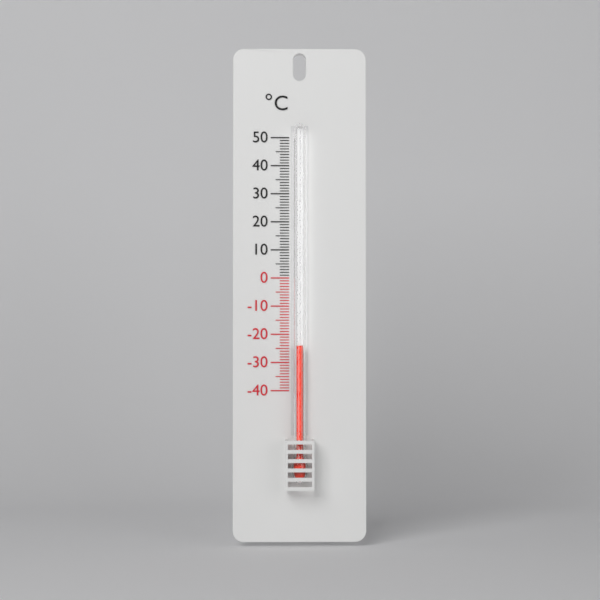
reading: -24 °C
